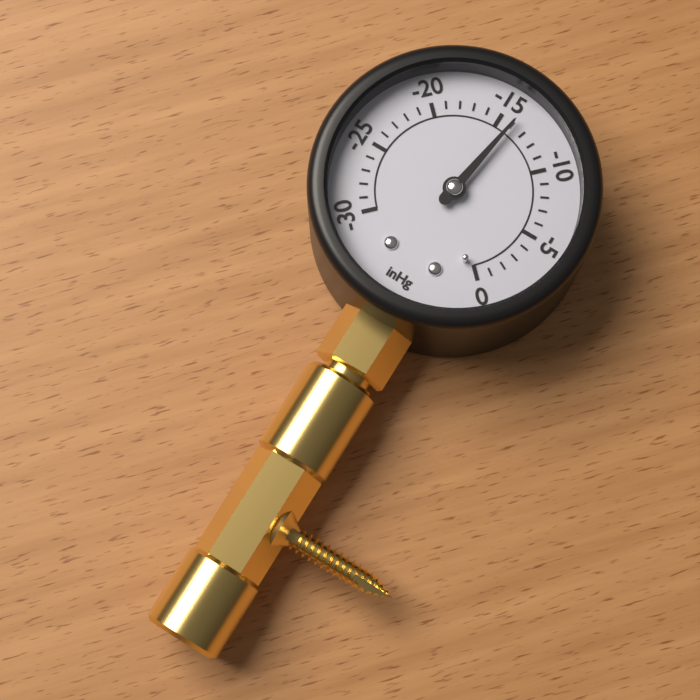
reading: -14 inHg
